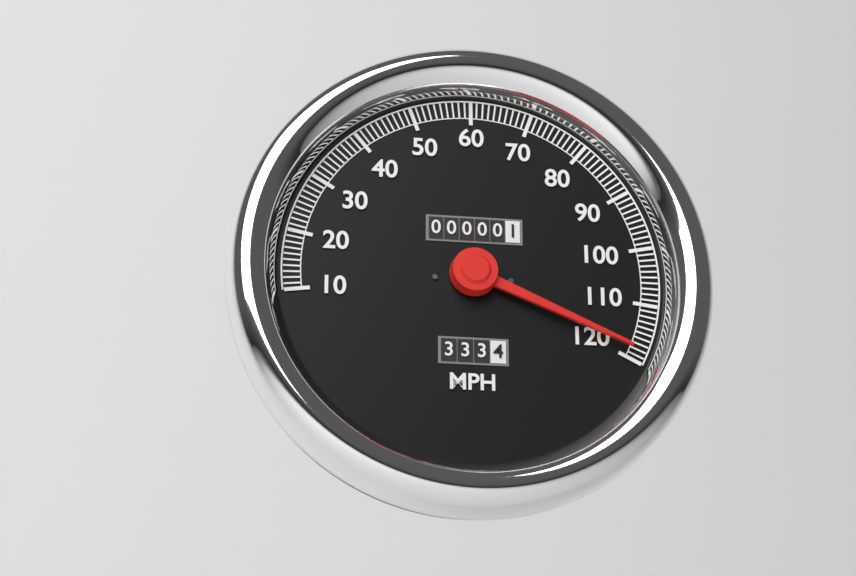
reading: 118 MPH
